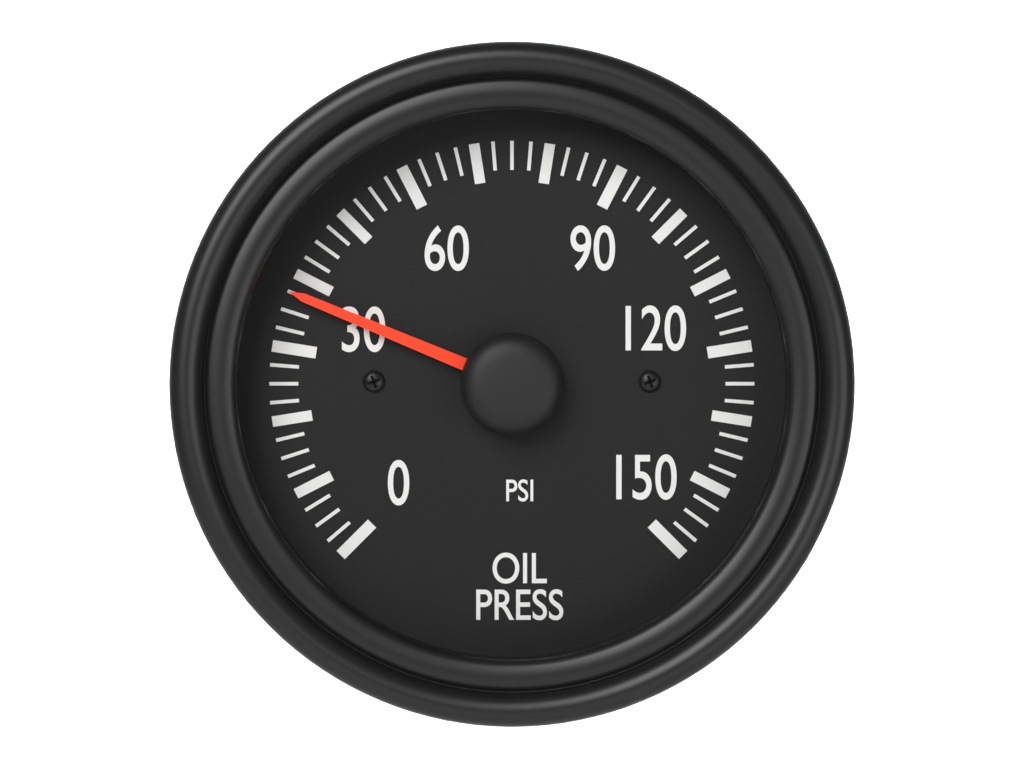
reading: 37.5 psi
